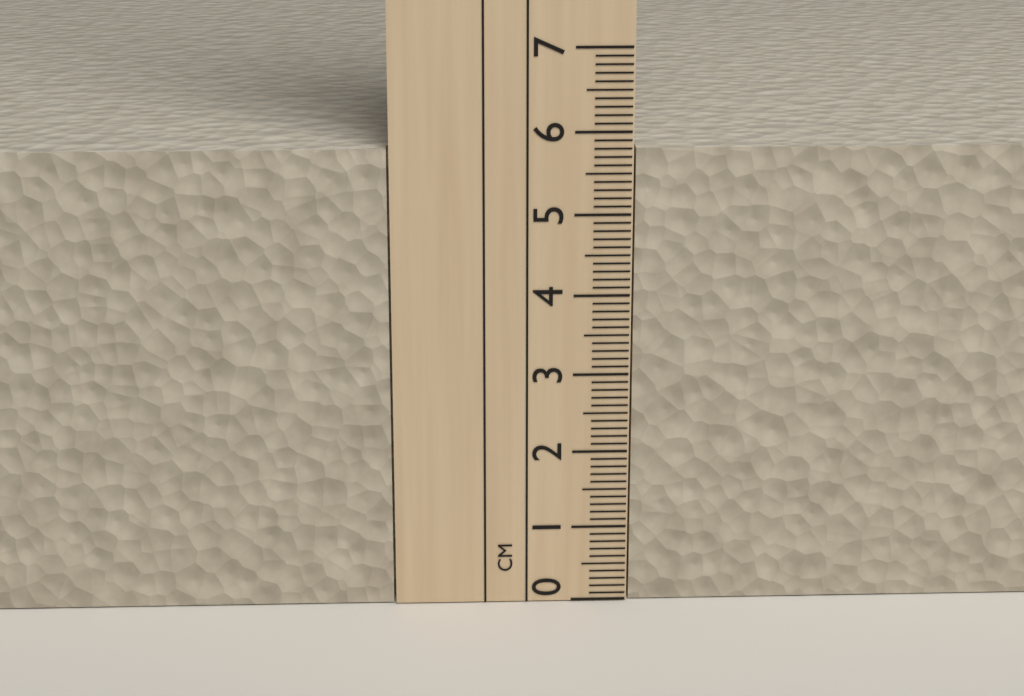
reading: 5.8 cm
